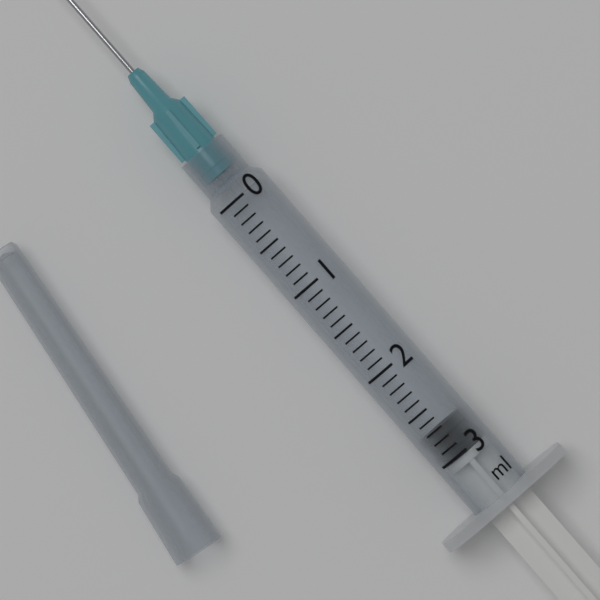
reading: 2.7 ml
